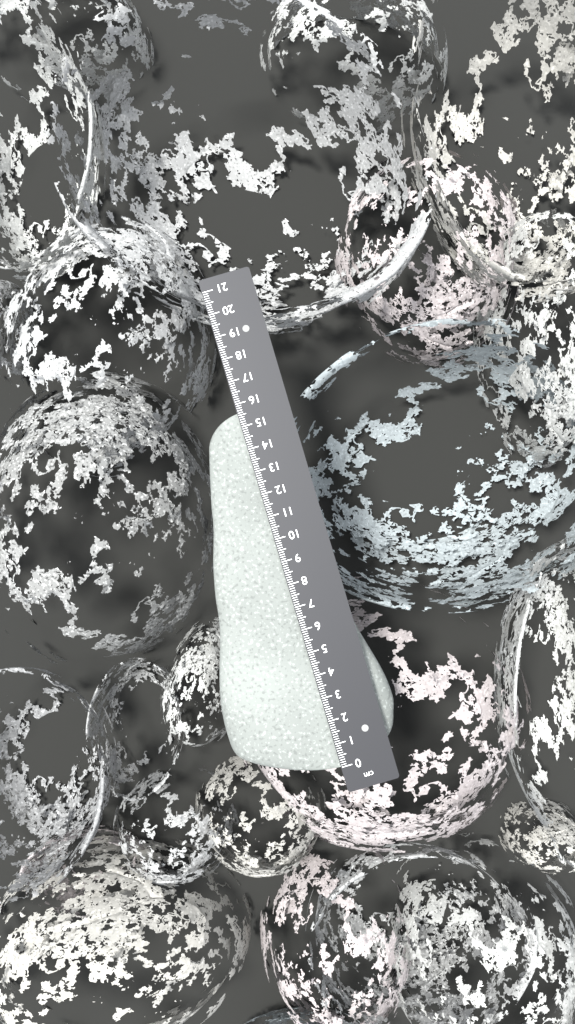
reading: 15.6 cm
